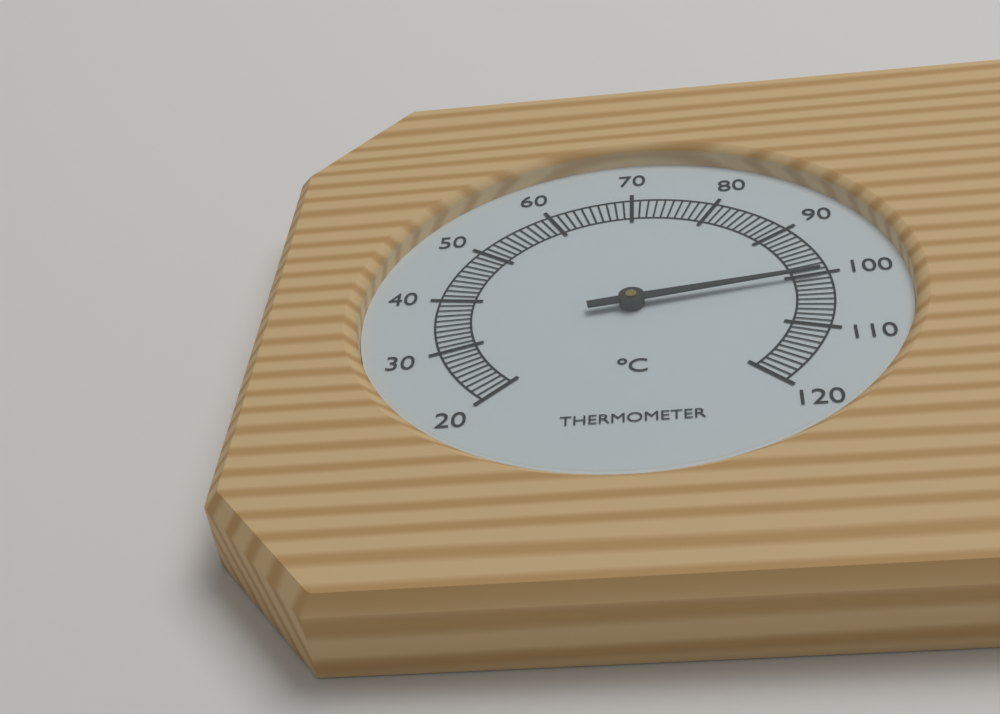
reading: 100 °C
